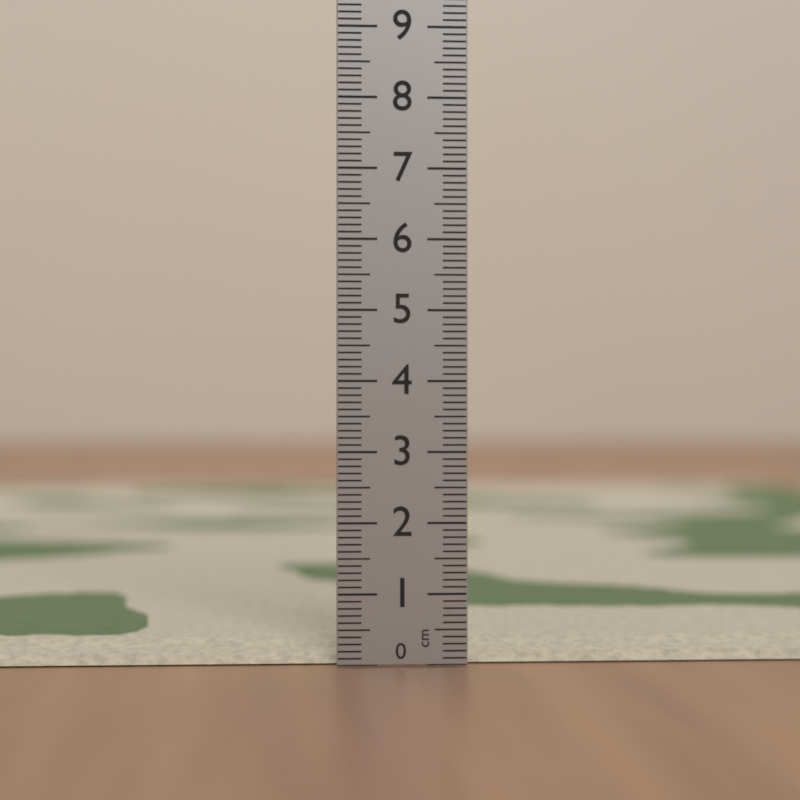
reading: 0.3 cm
